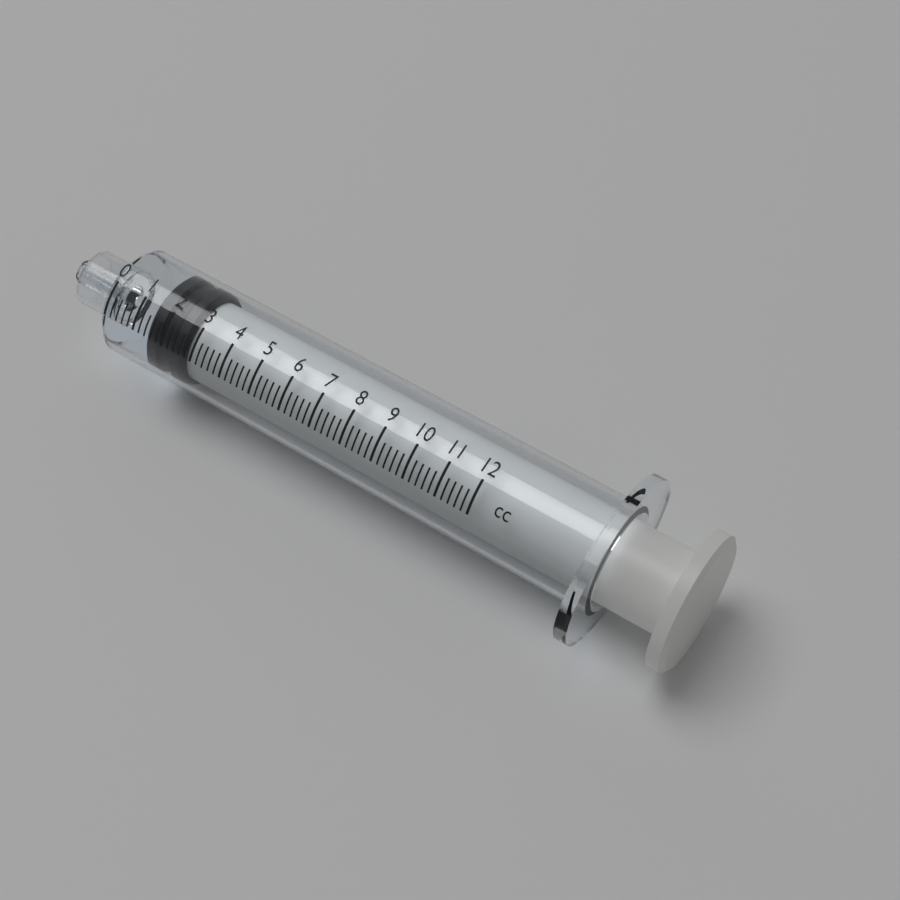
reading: 1.4 cc
